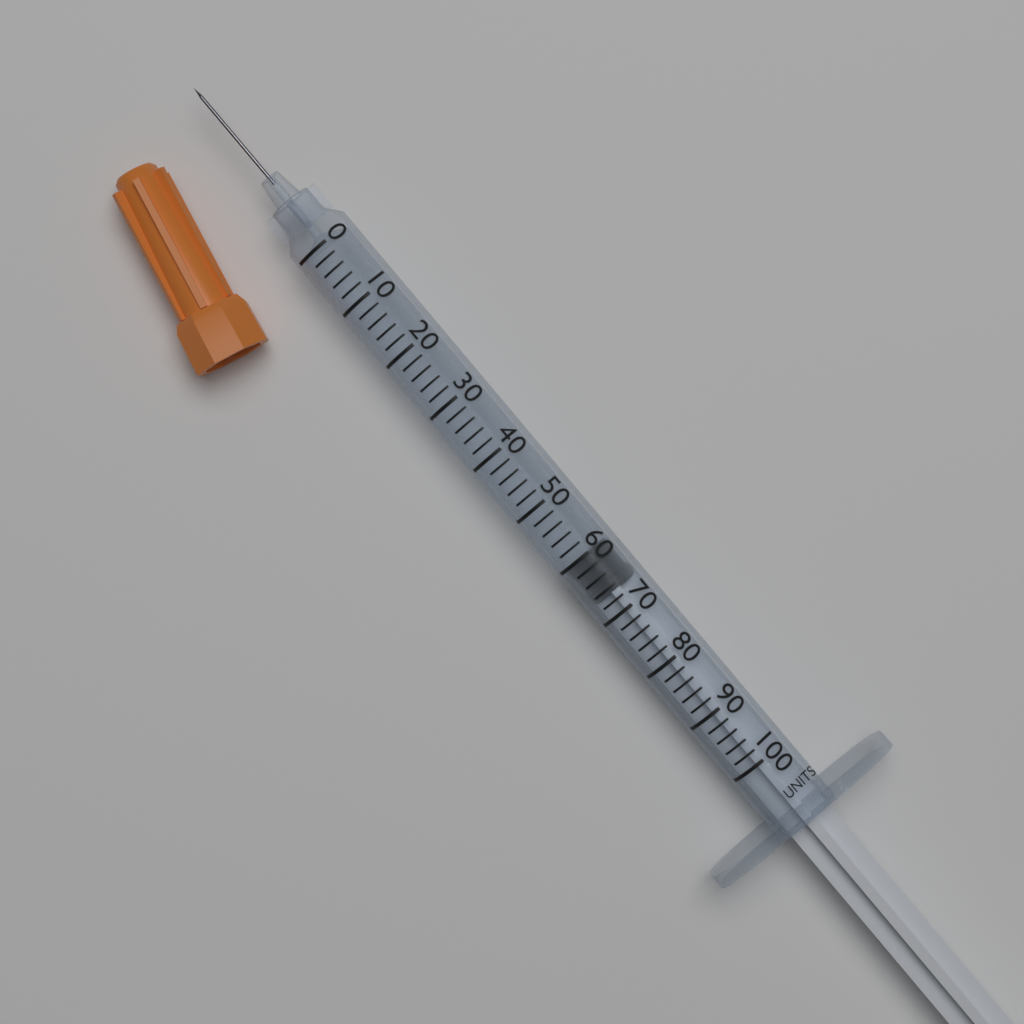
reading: 60 units
